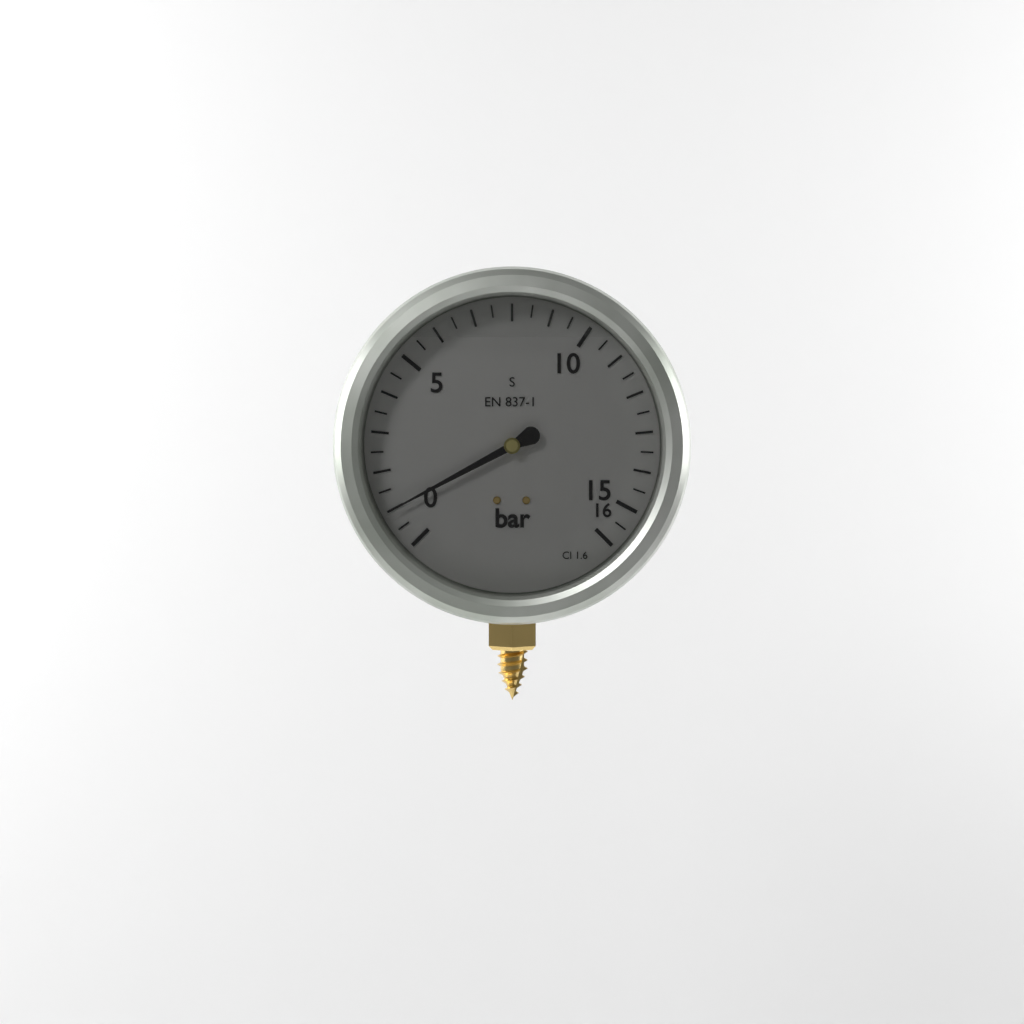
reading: 1.0 bar
